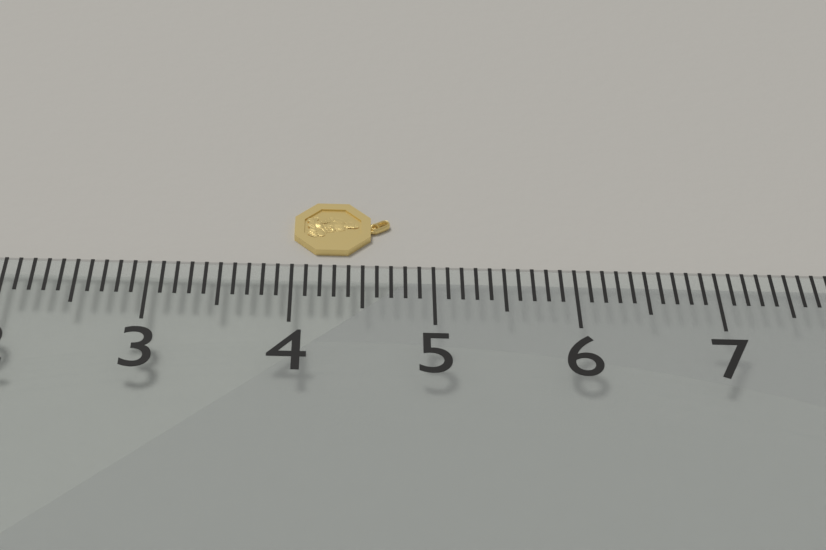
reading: 4.7 (no unit)
